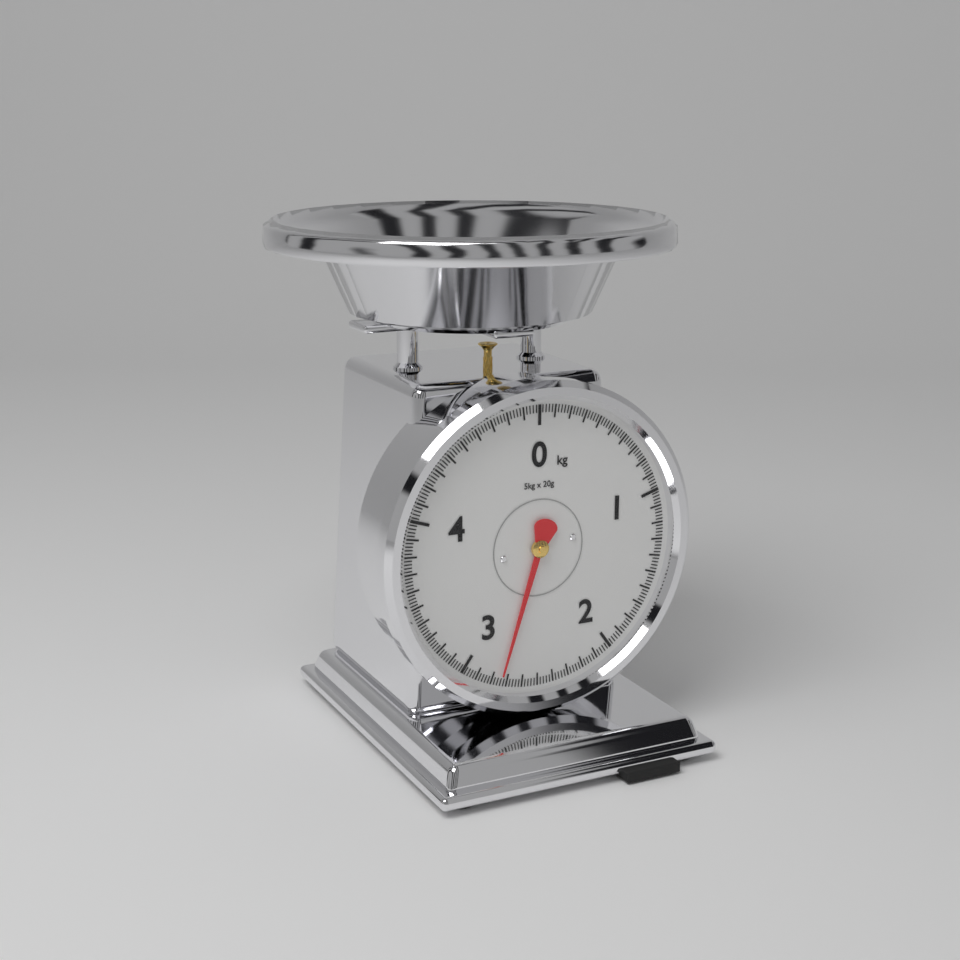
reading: 2.74 kg
